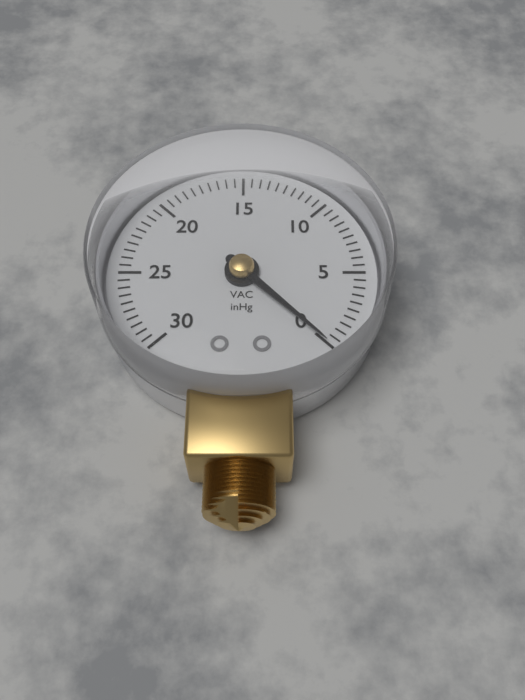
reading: 0.0 inHg
